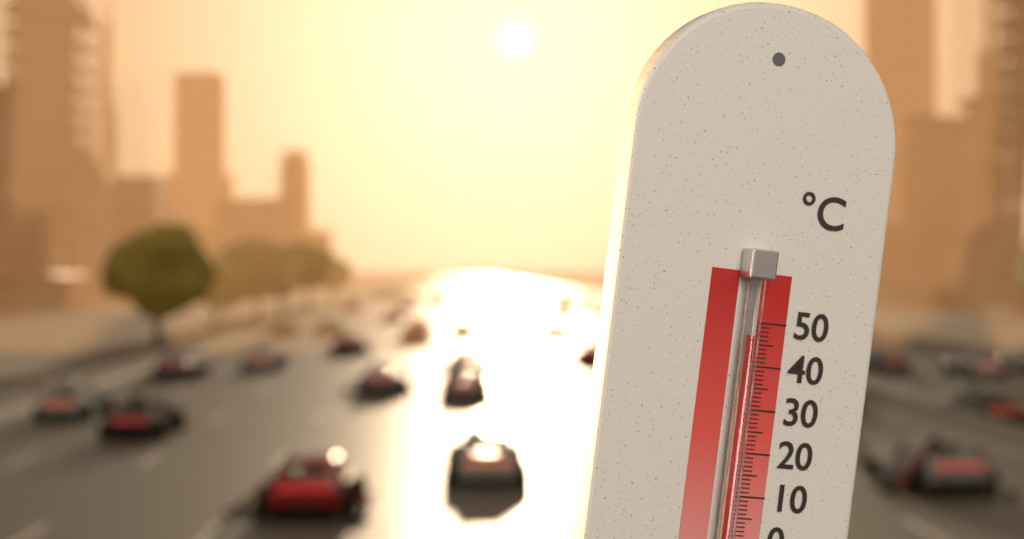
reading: 47 °C
